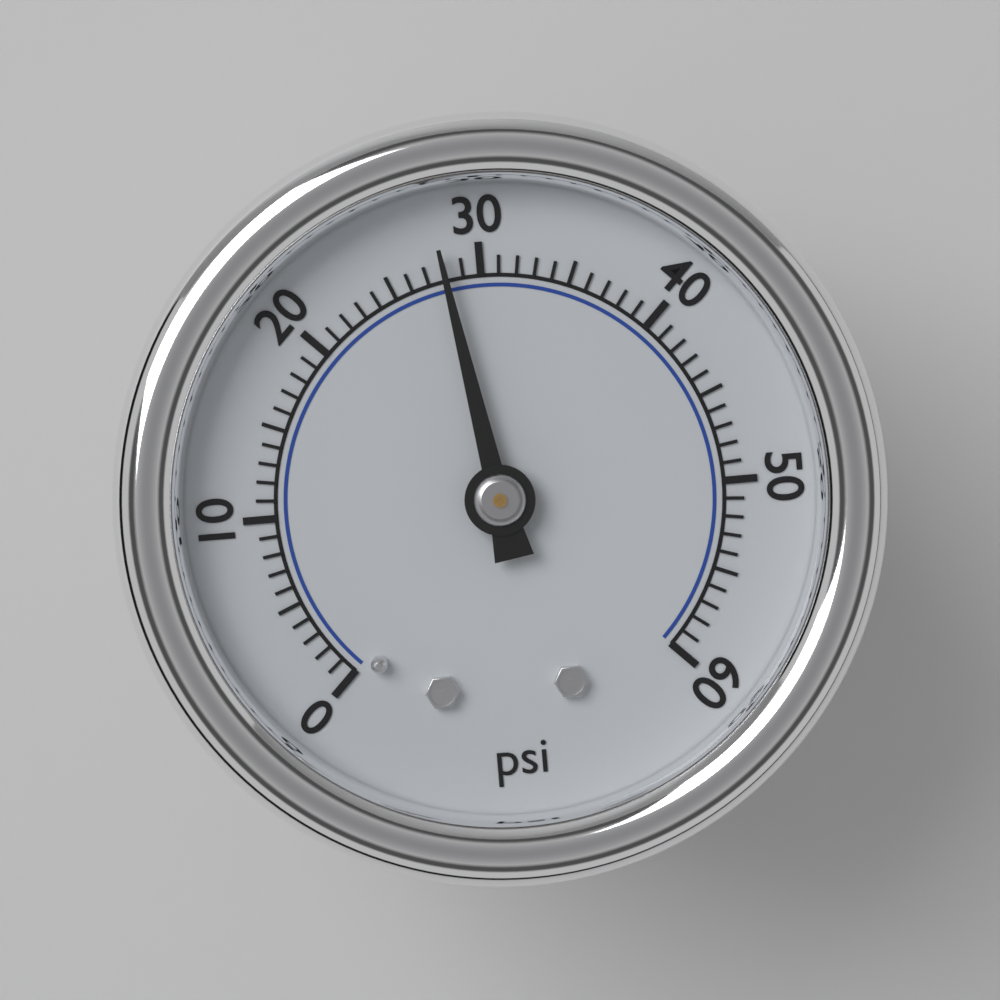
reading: 28 psi
